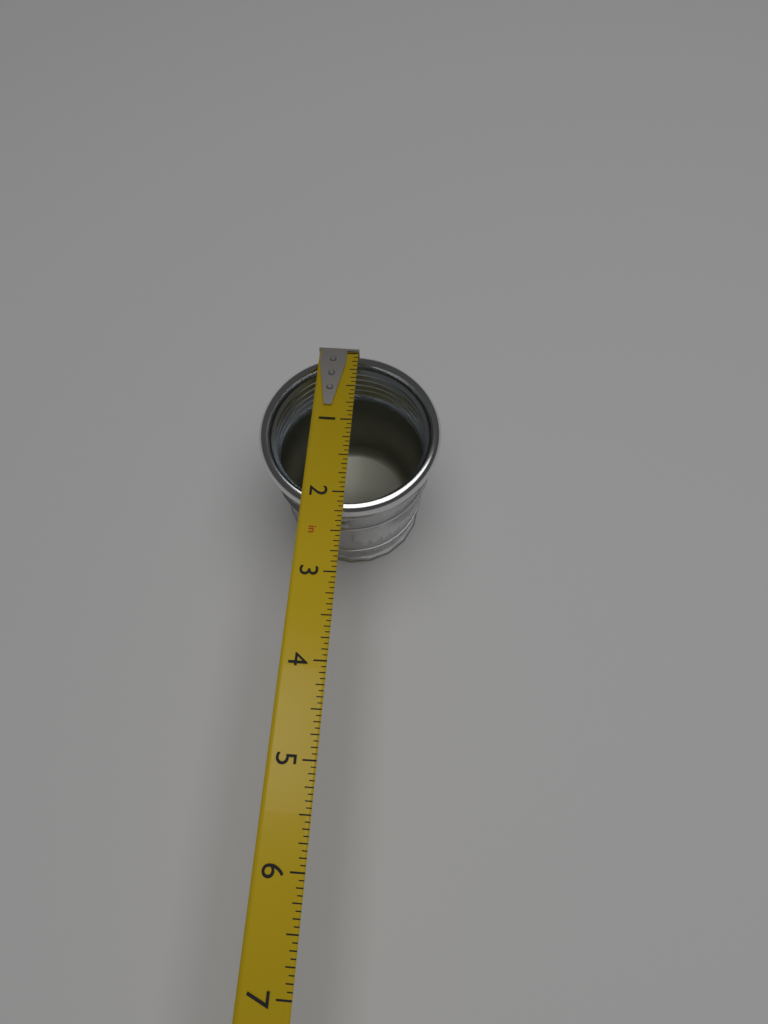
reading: 2.2500 in
